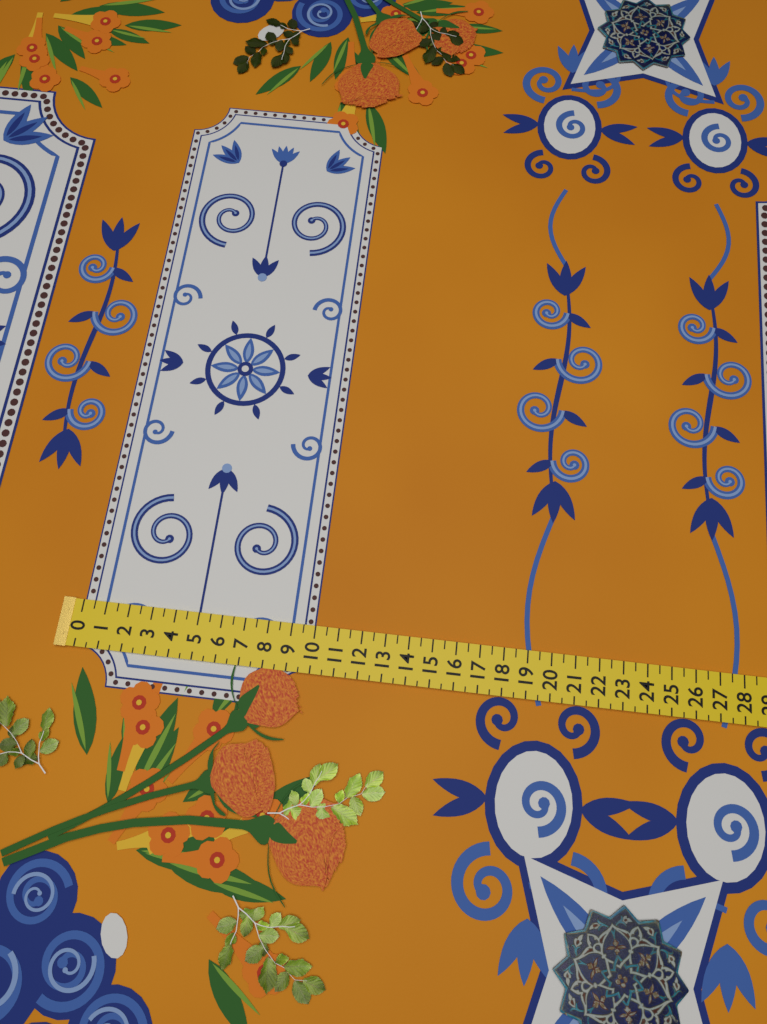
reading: 10.0 (no unit)
